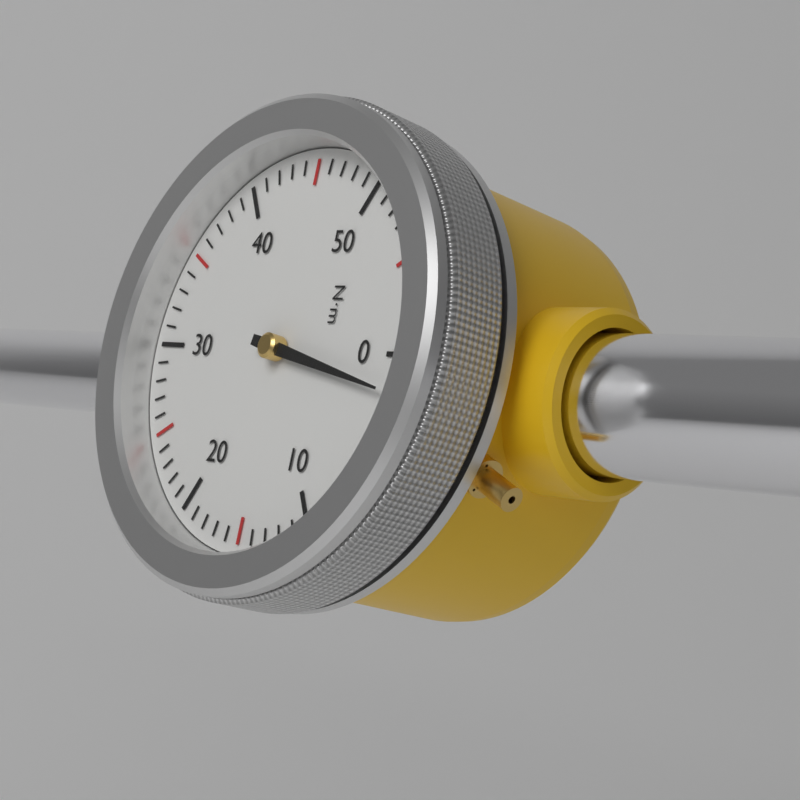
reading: 2 N·m
